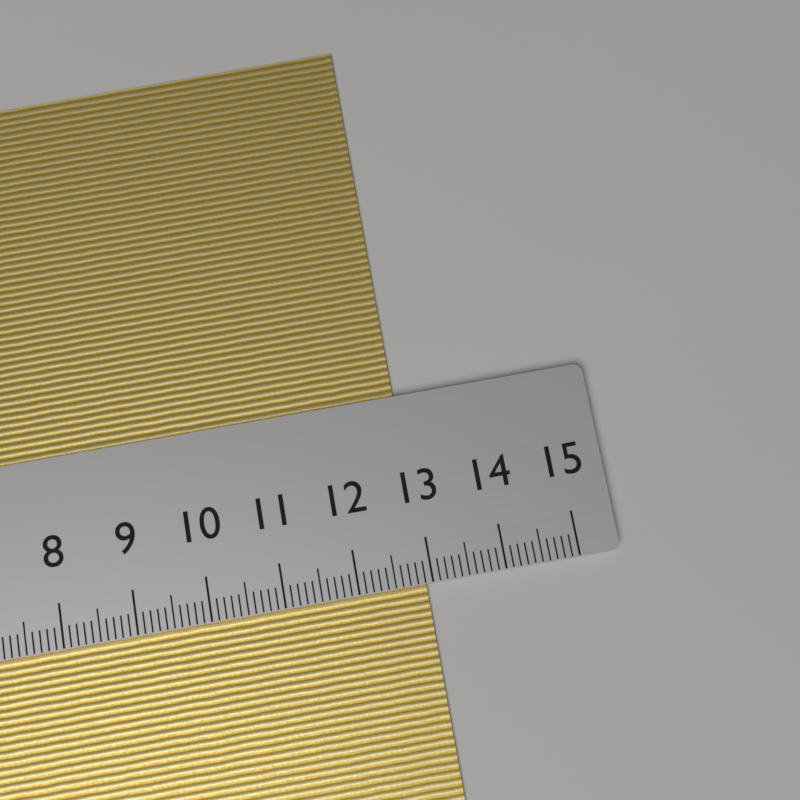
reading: 12.9 cm
